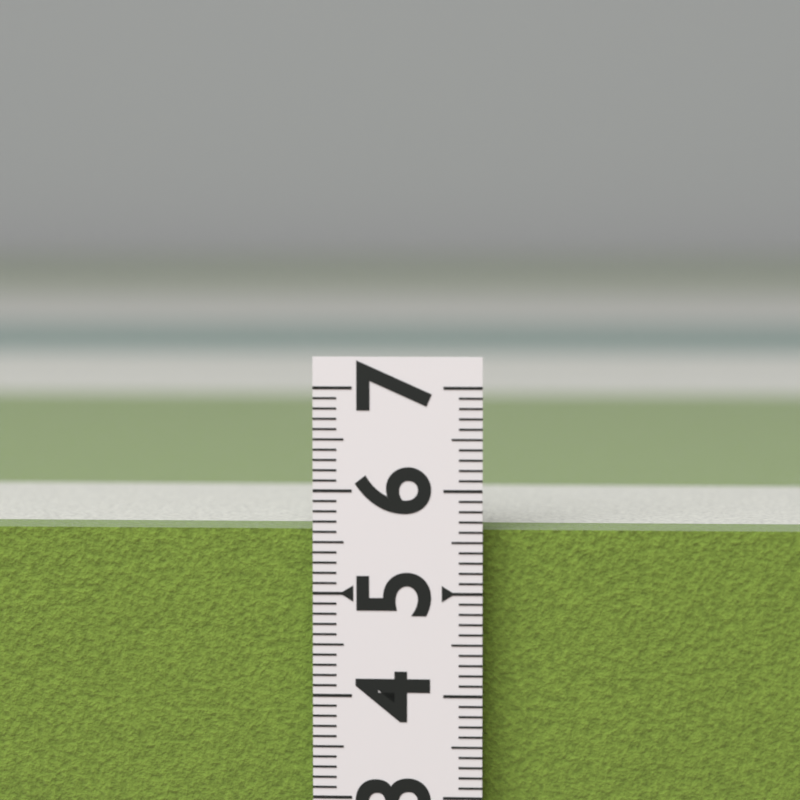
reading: 5.6 (no unit)
